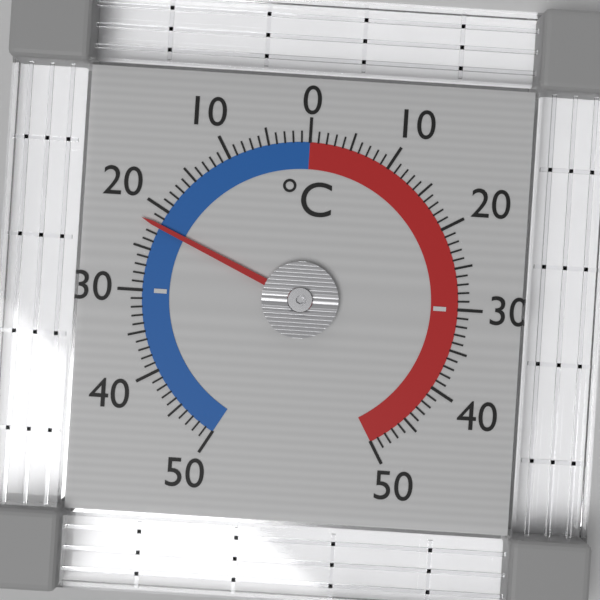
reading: -22 °C
